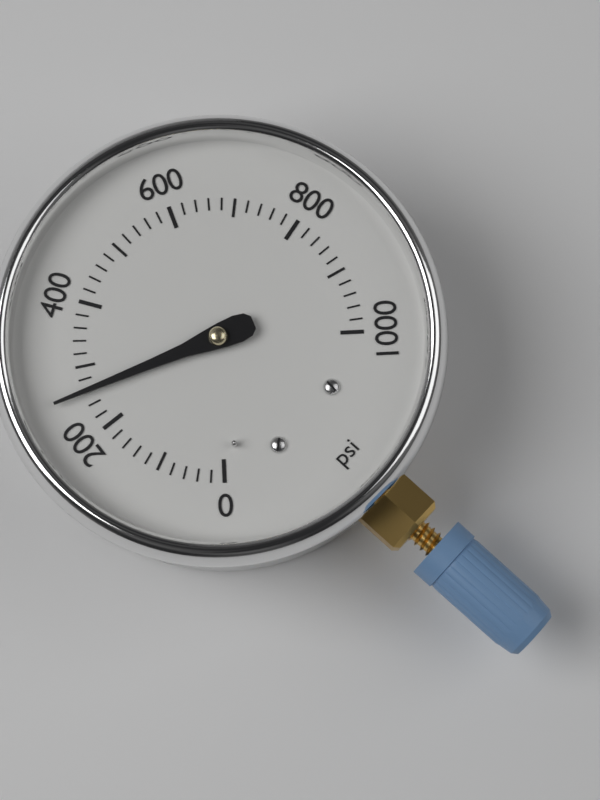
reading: 260 psi
